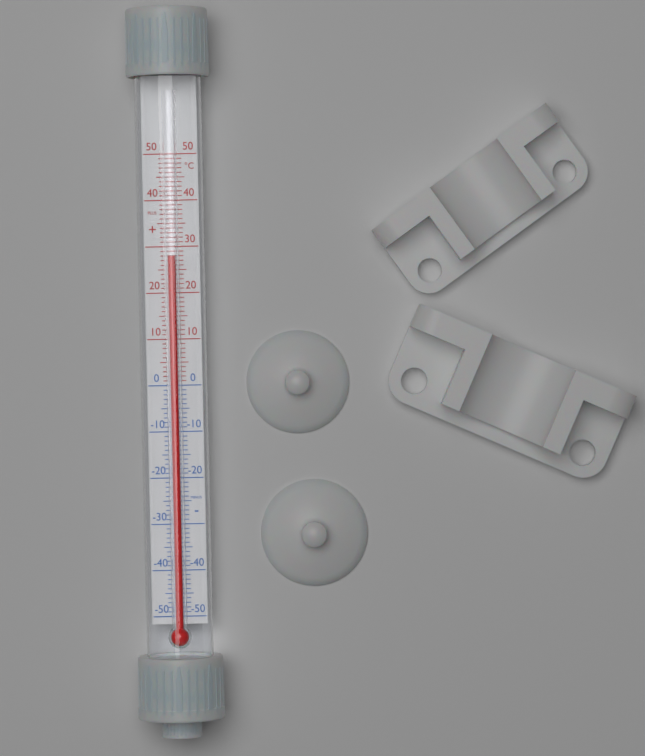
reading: 28 °C
